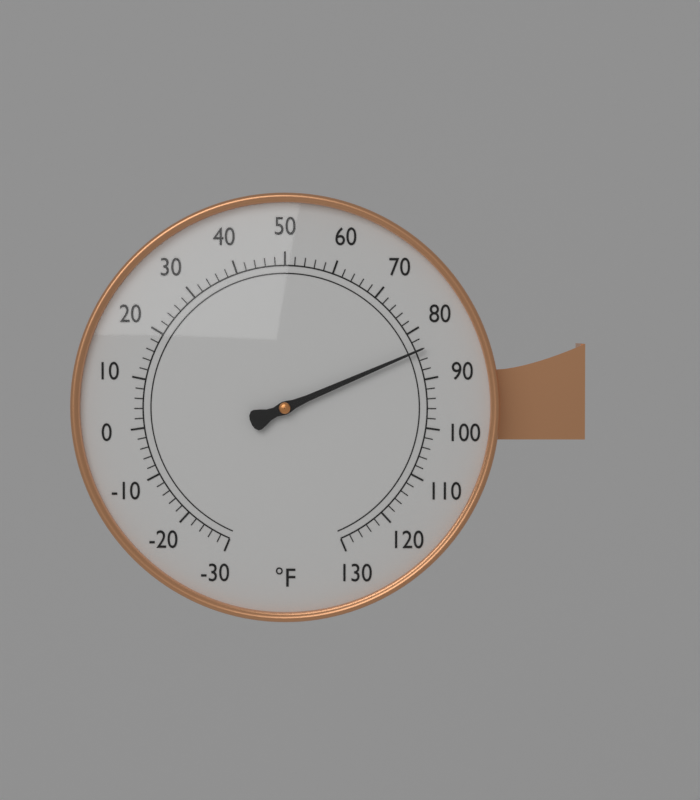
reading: 84 °F
